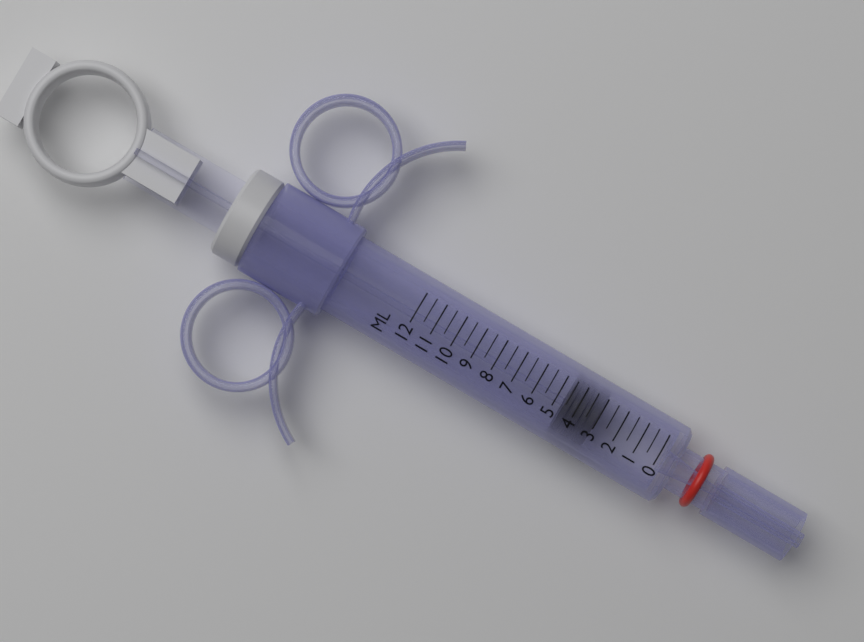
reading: 3.0 ml
